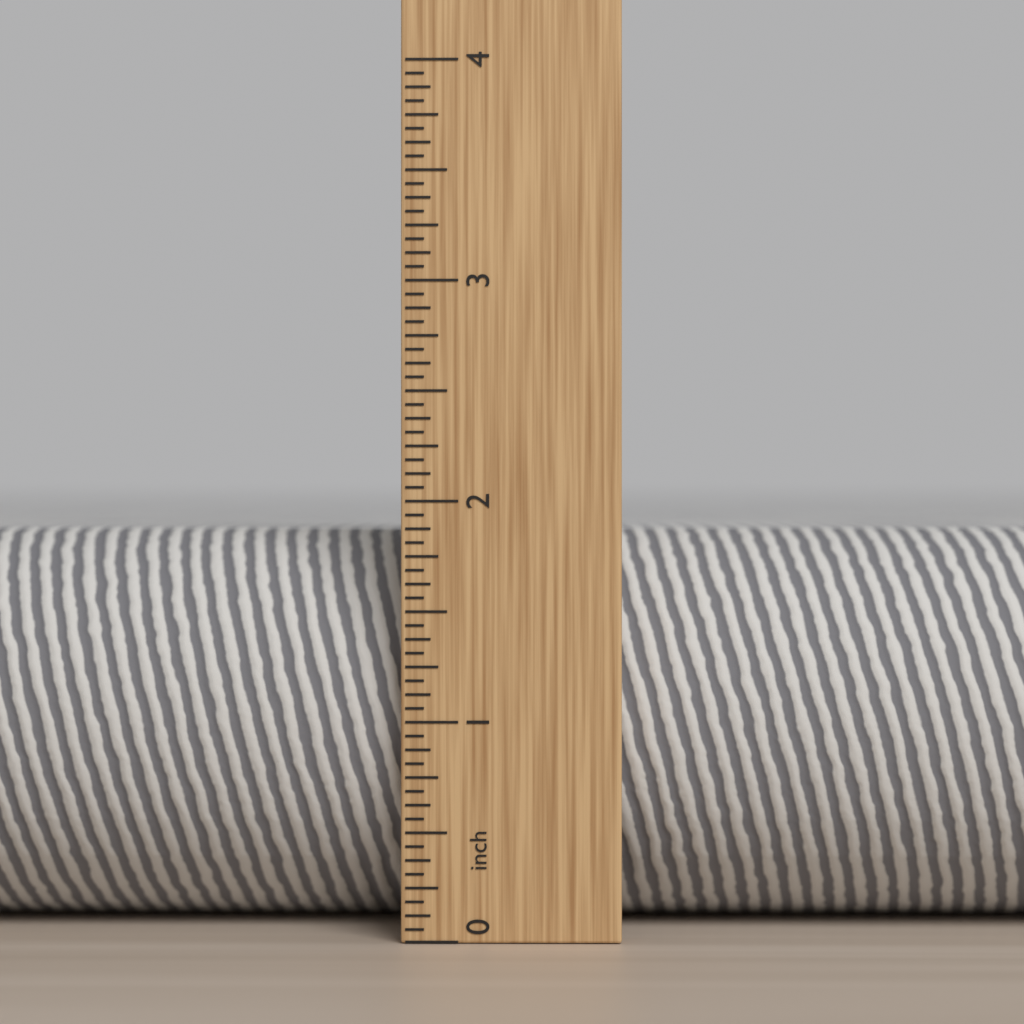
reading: 1.8750 in
